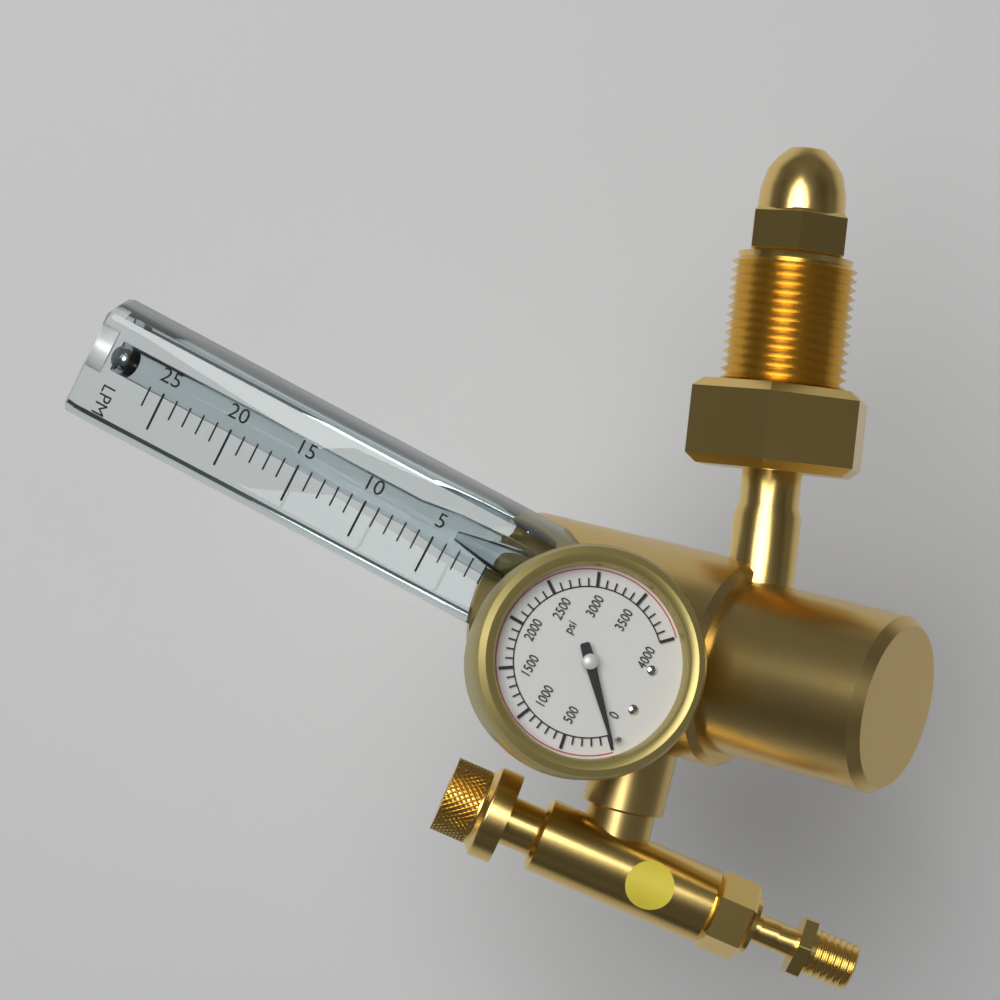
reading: 0 psi
